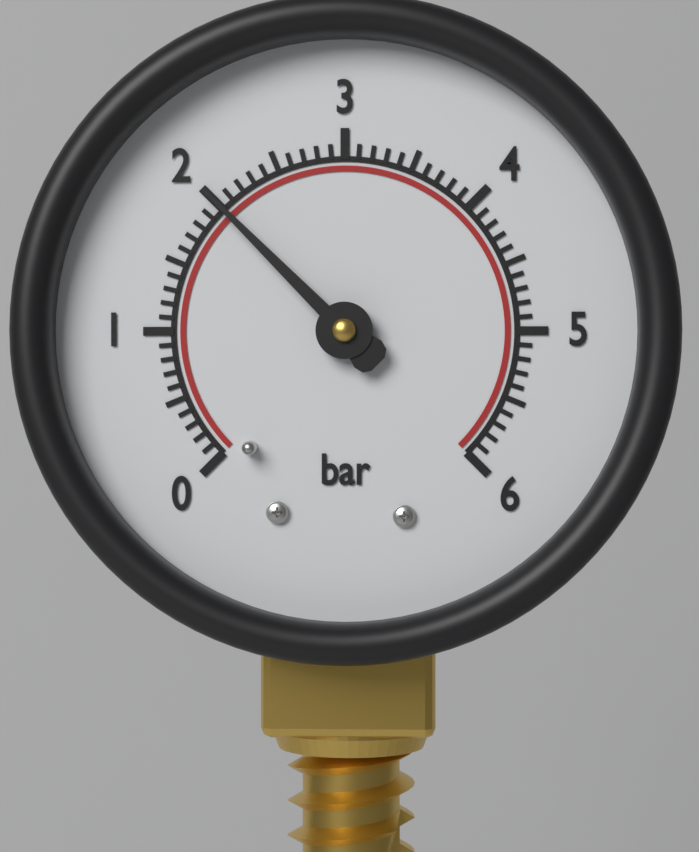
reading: 2.0 bar
